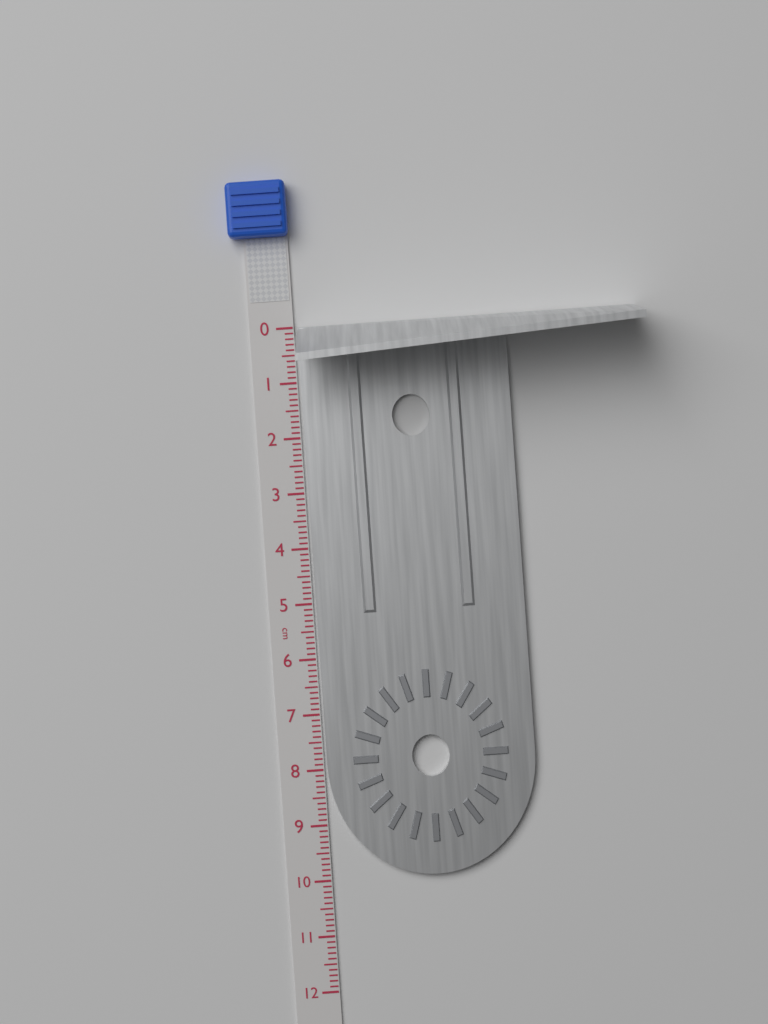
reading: 10.0 cm
